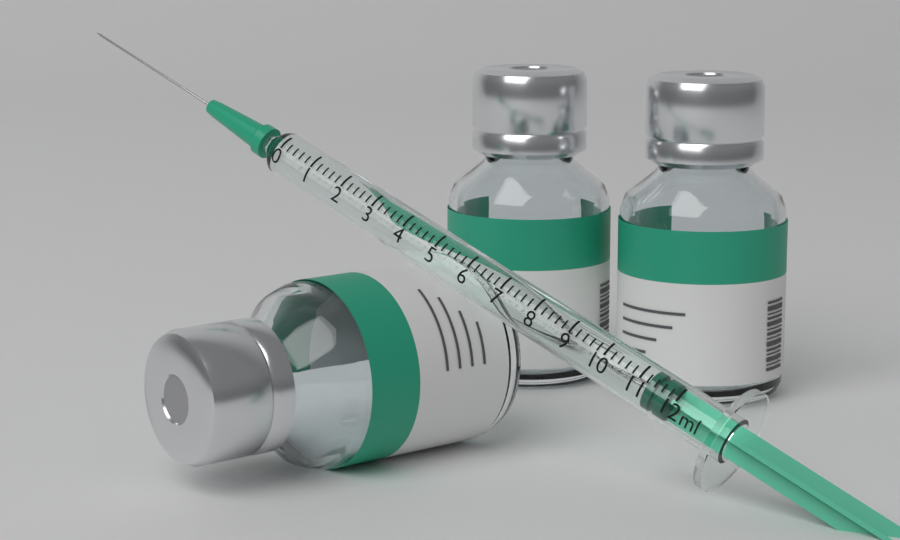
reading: 11.2 ml
